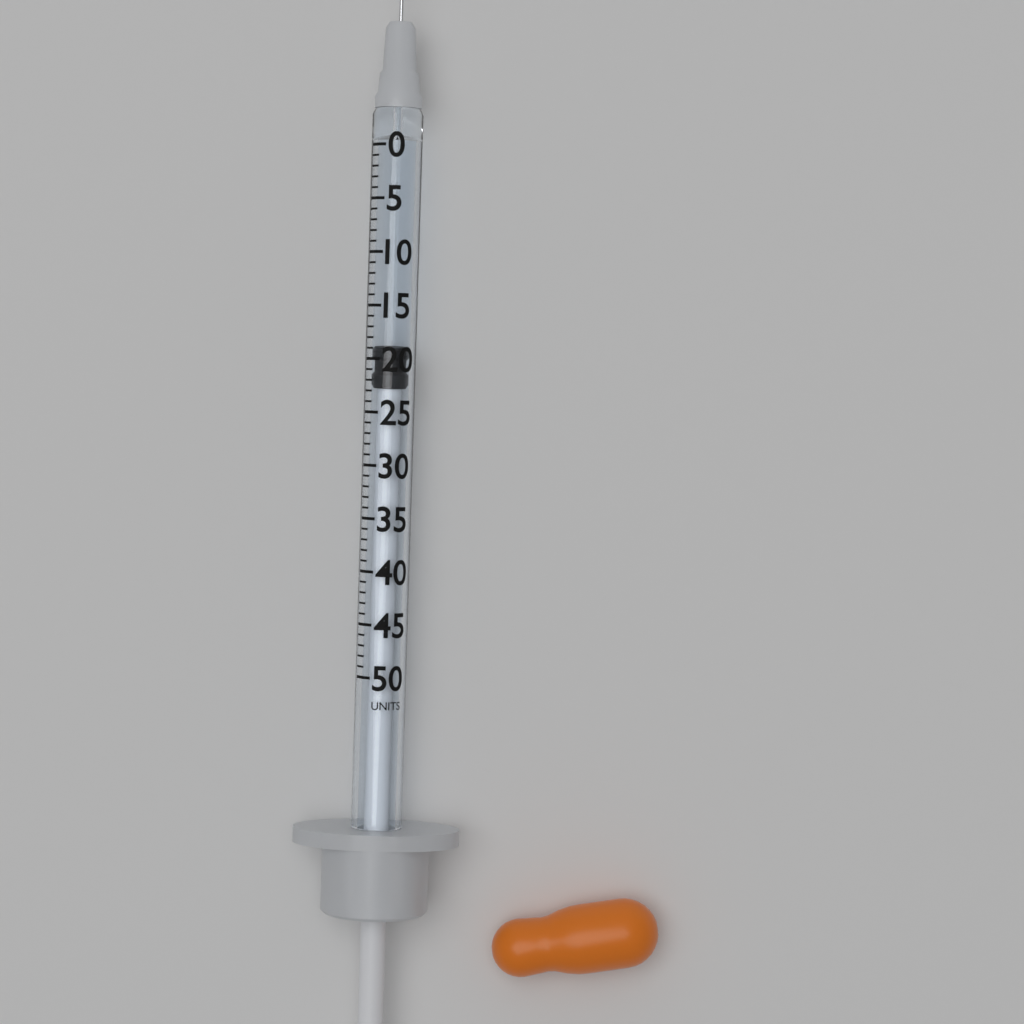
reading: 19 units
